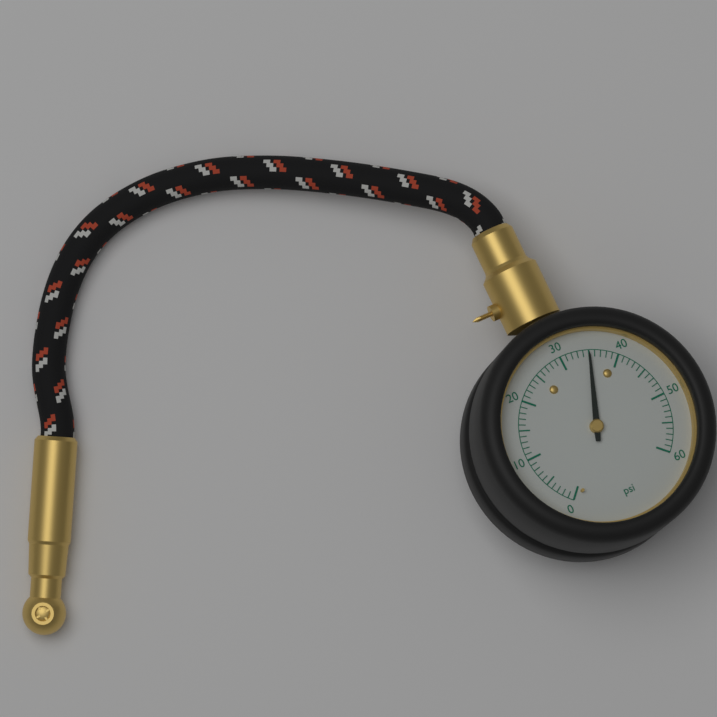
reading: 35 psi
